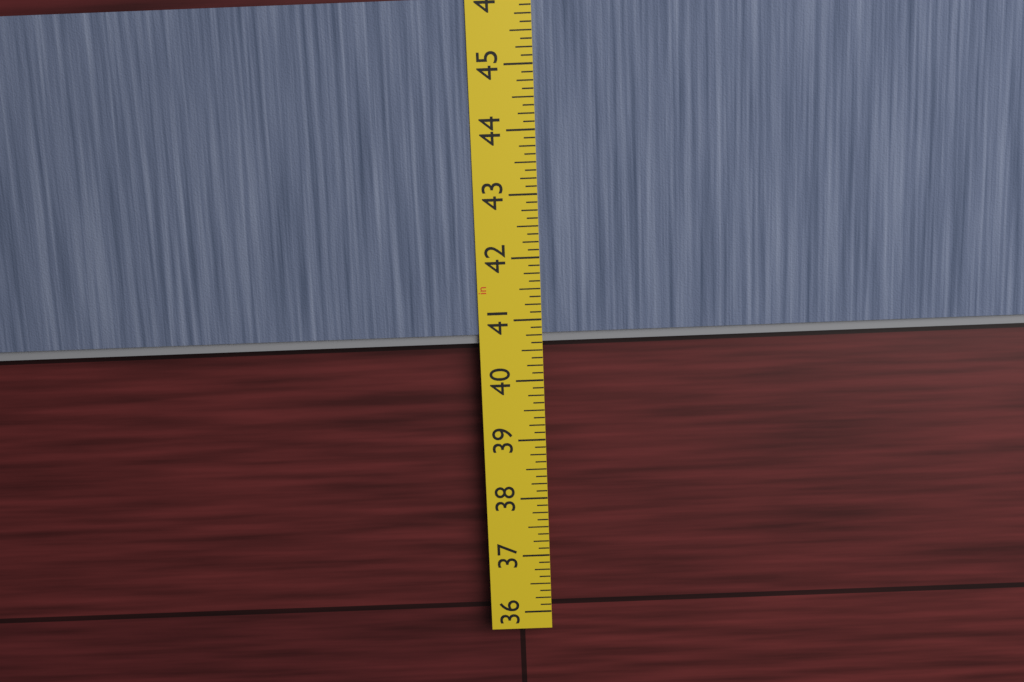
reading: 40.625 in
